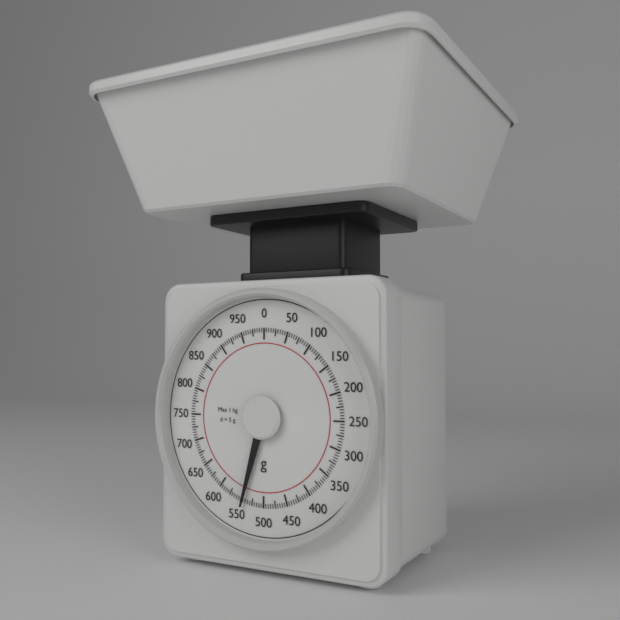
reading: 545 g
